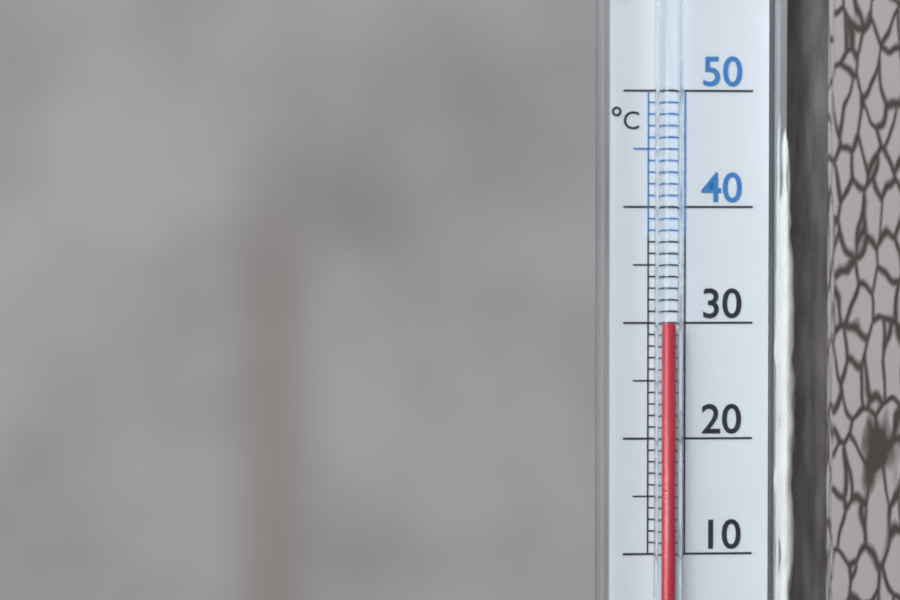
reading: 30 °C
